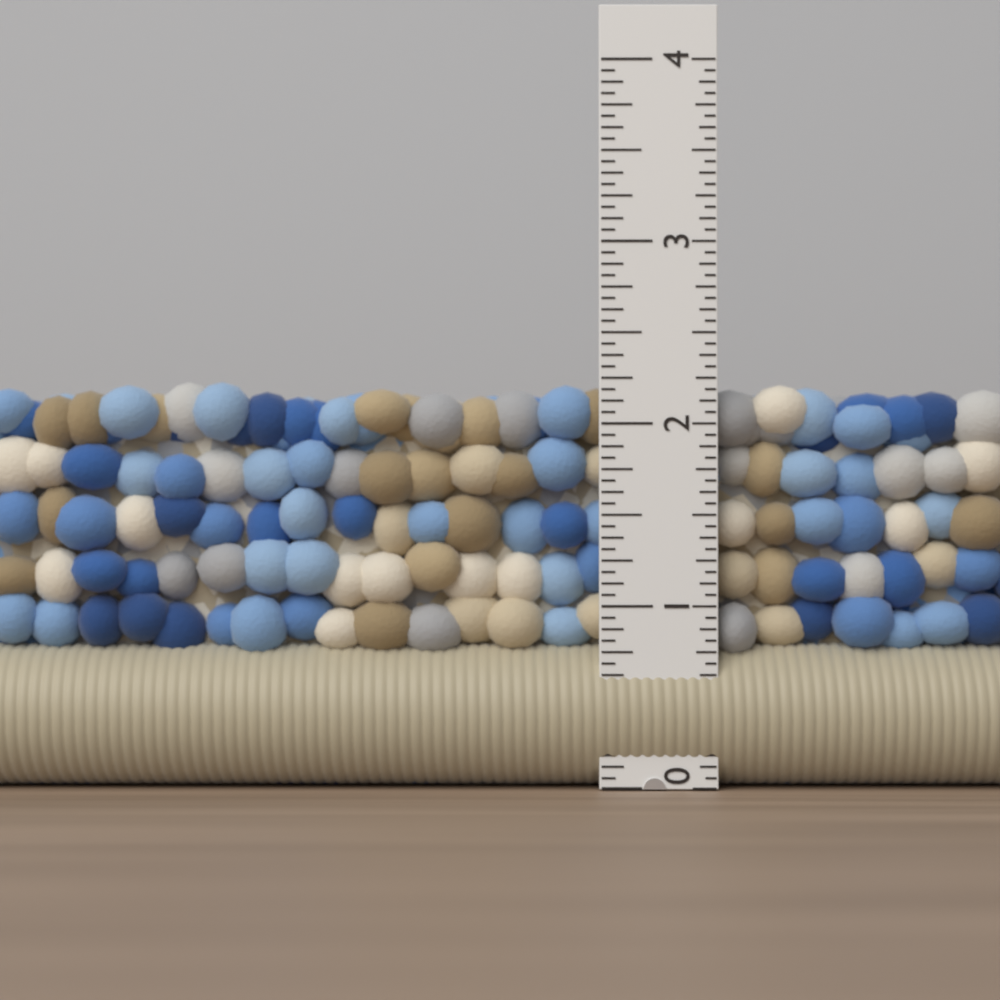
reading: 2.2500 in
